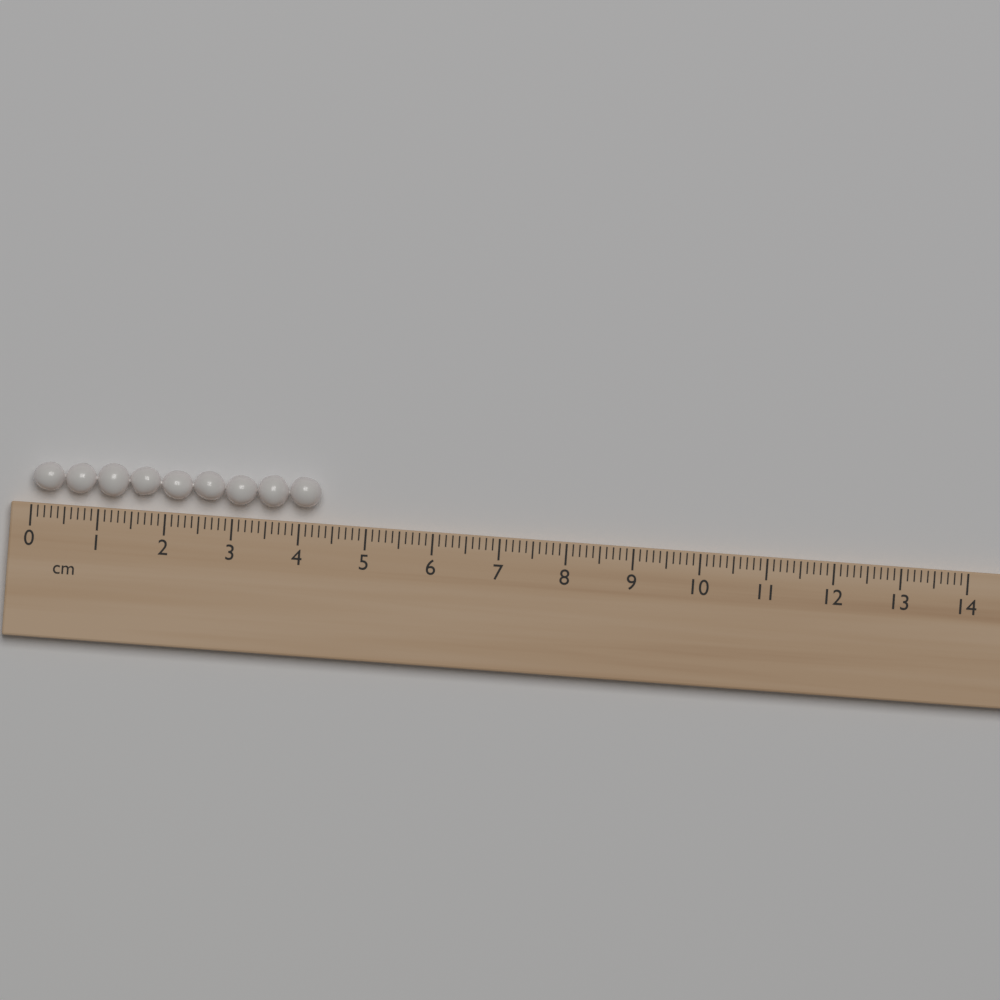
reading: 4.3 cm
